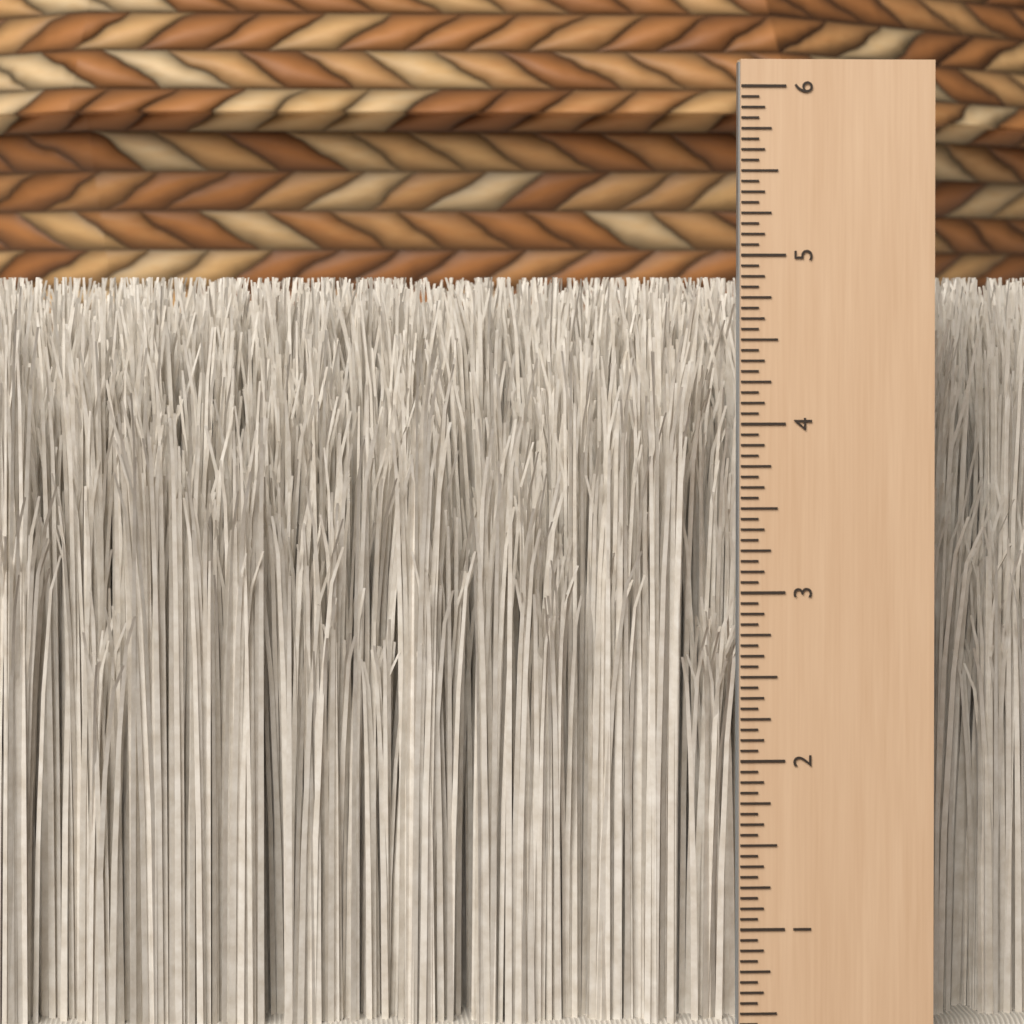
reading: 4.8750 in
